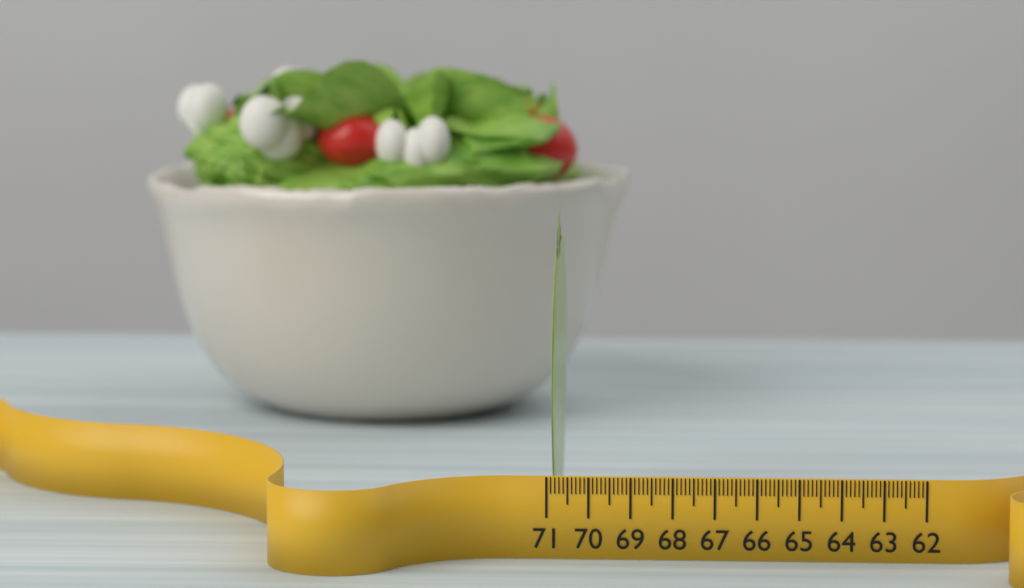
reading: 70.9 (no unit)
